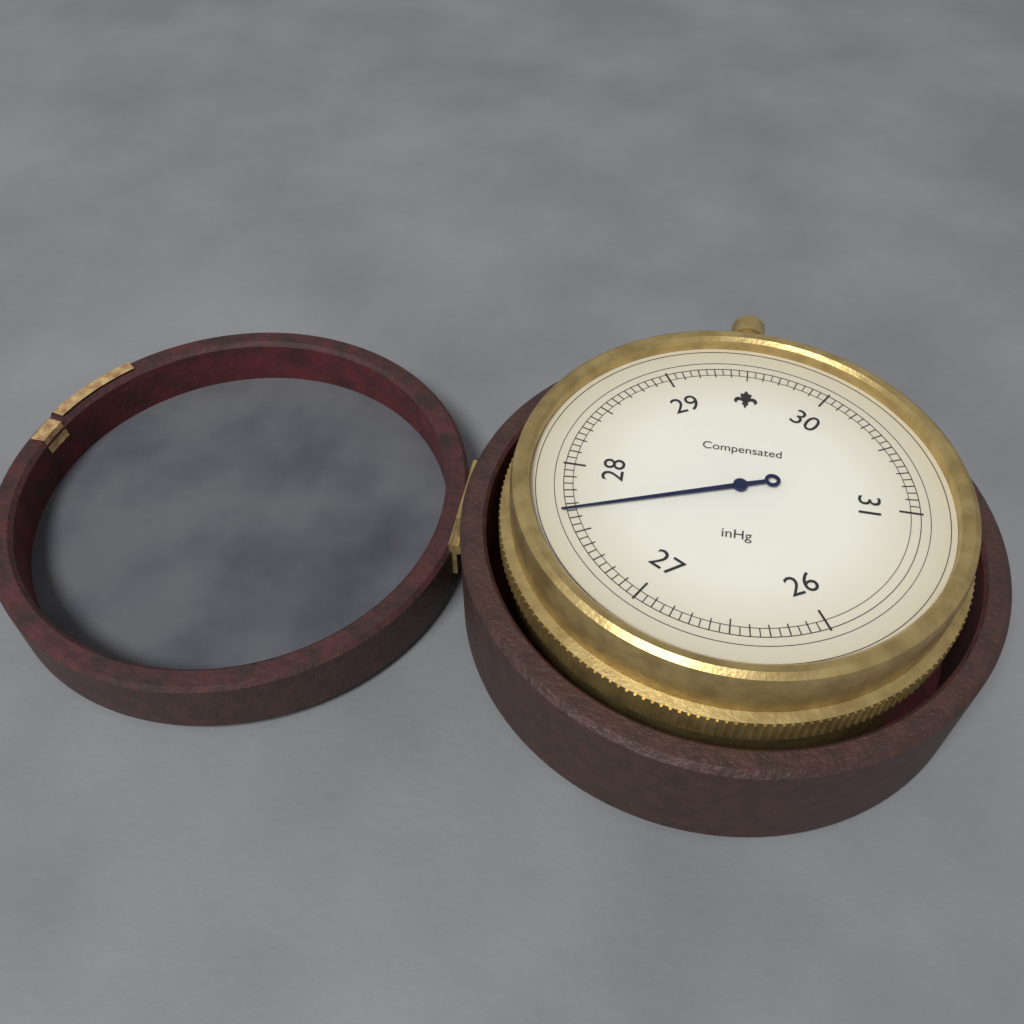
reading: 27.65 inHg
